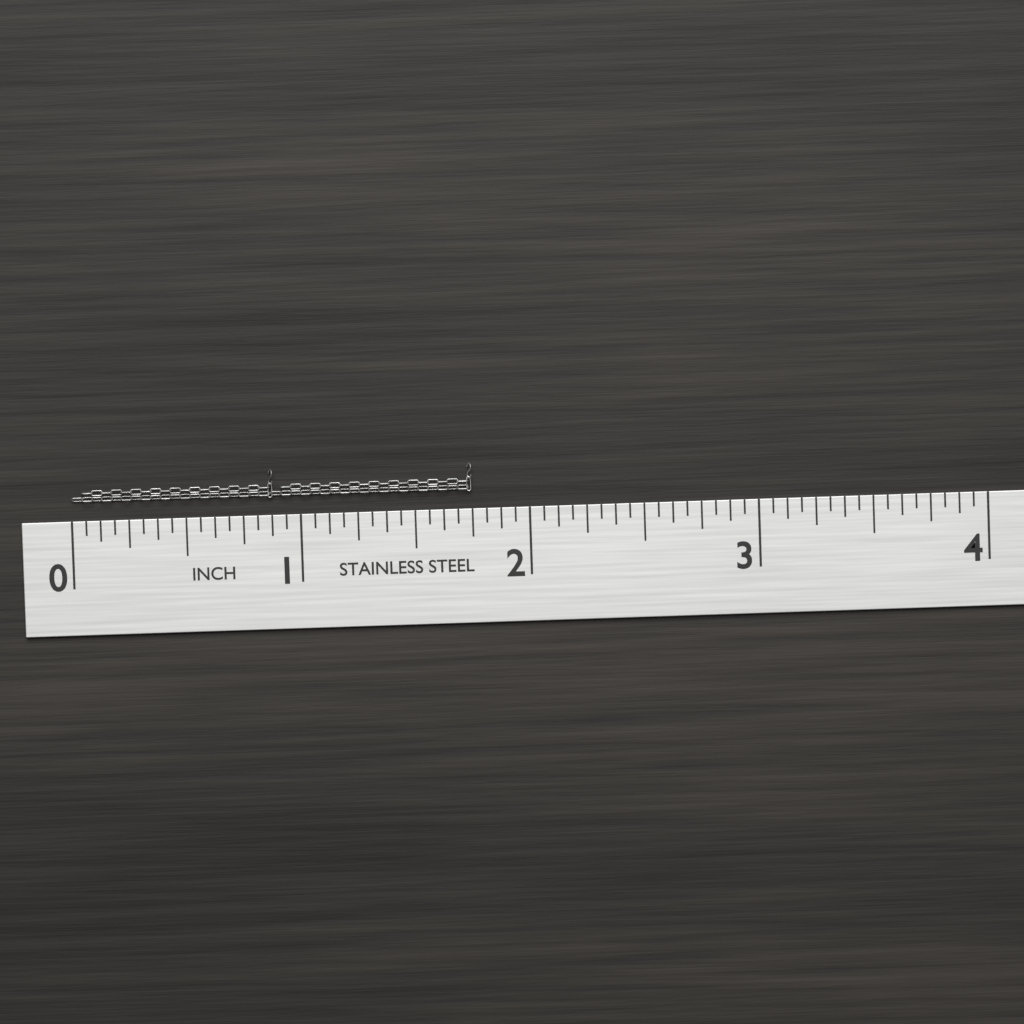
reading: 1.7500 in
